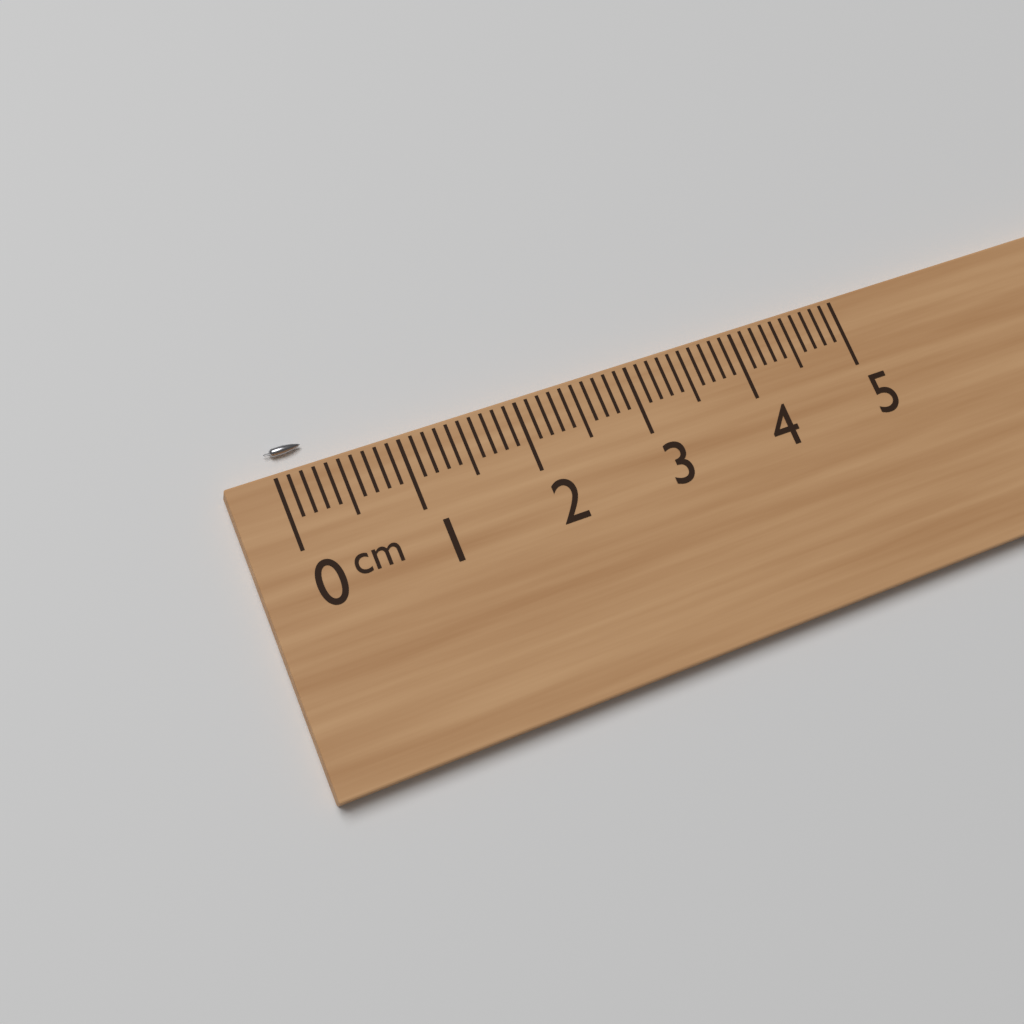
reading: 0.3 cm
